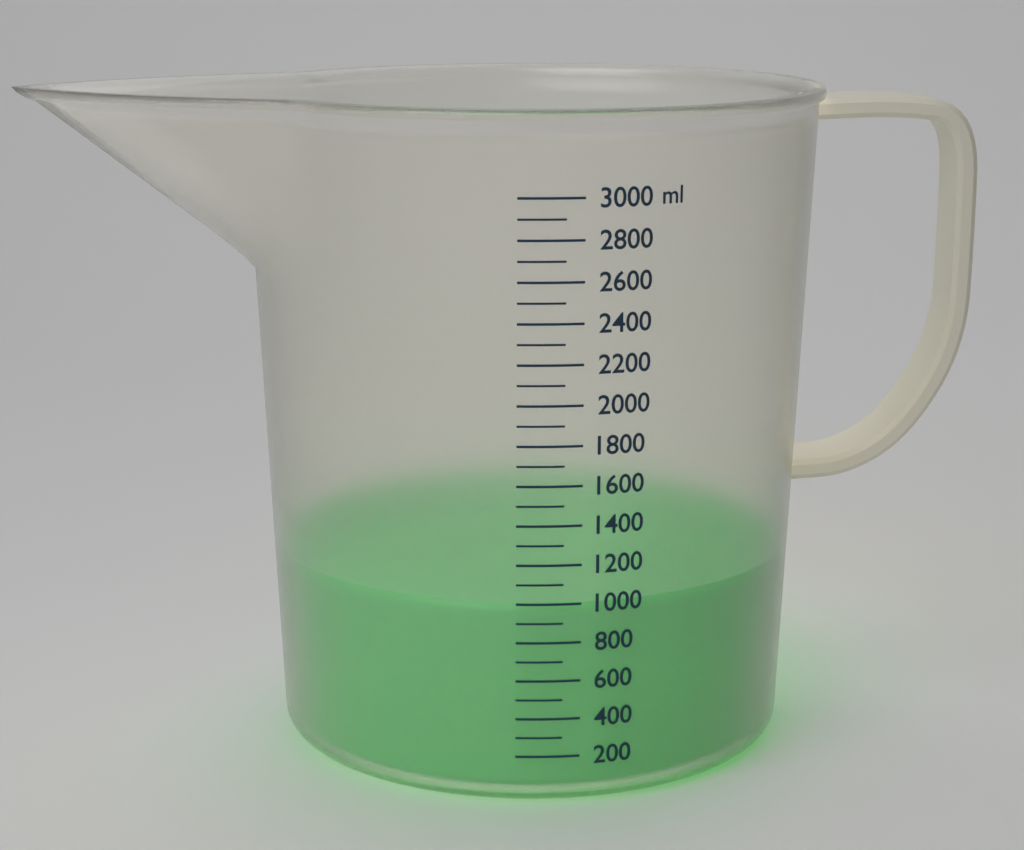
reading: 1000 ml
